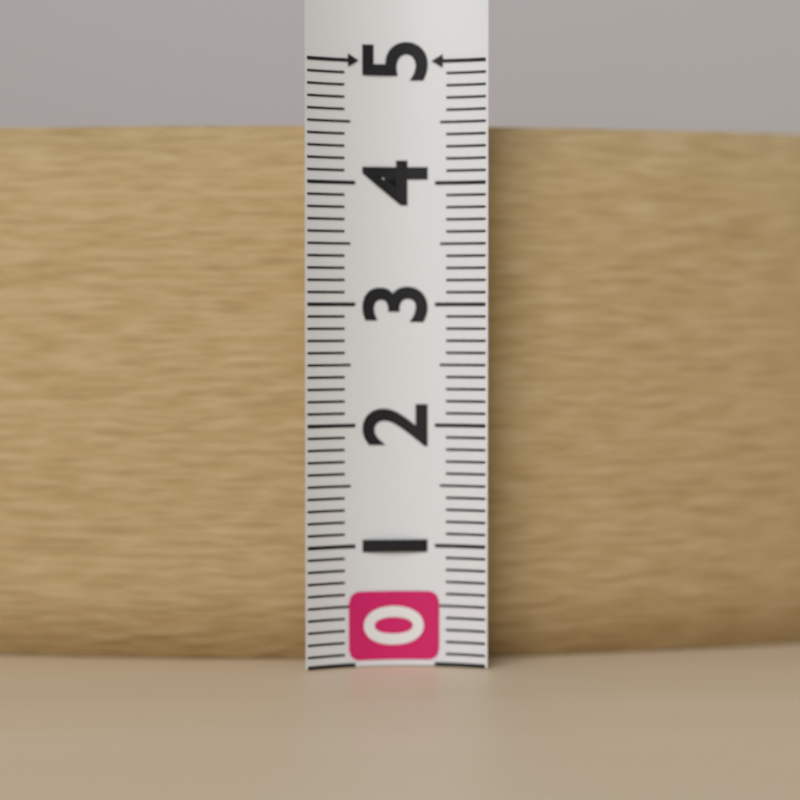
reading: 4.5 (no unit)
